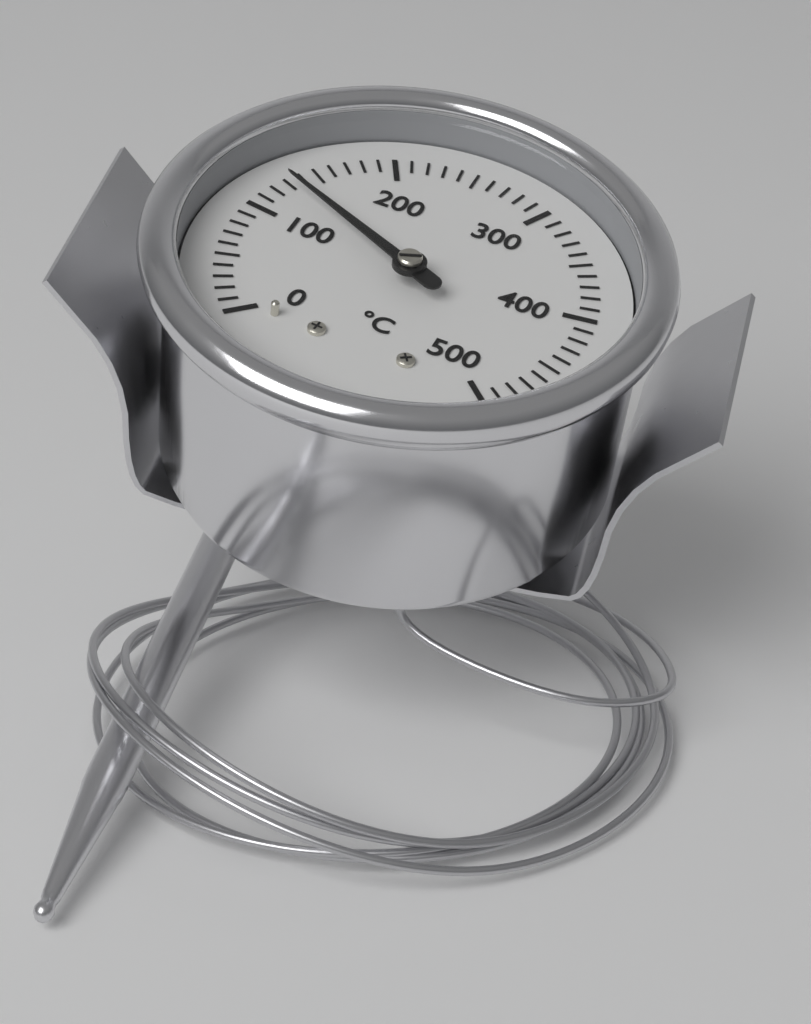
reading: 130 °C
